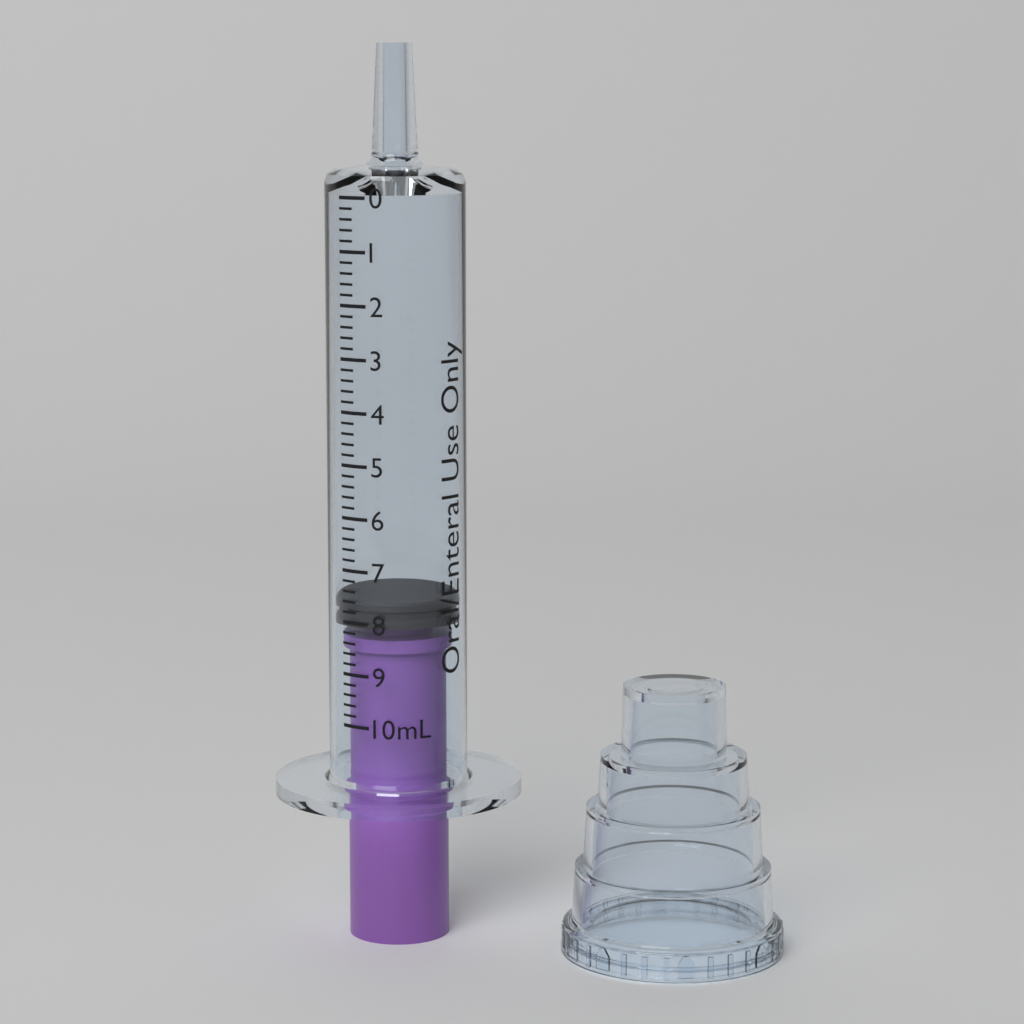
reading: 7.6 mL
